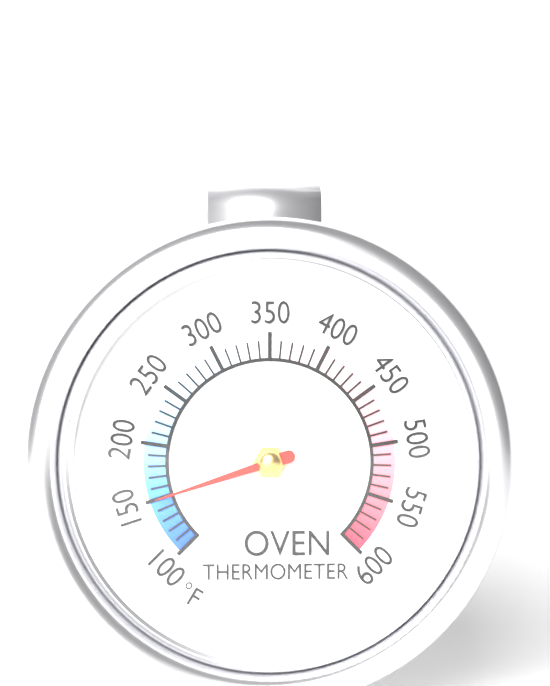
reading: 150 °F
